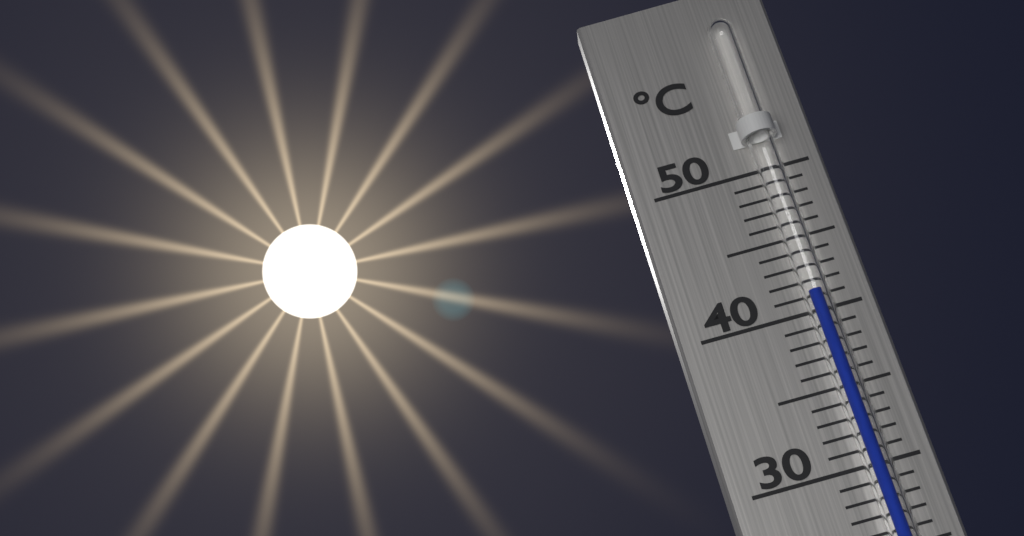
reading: 41 °C
